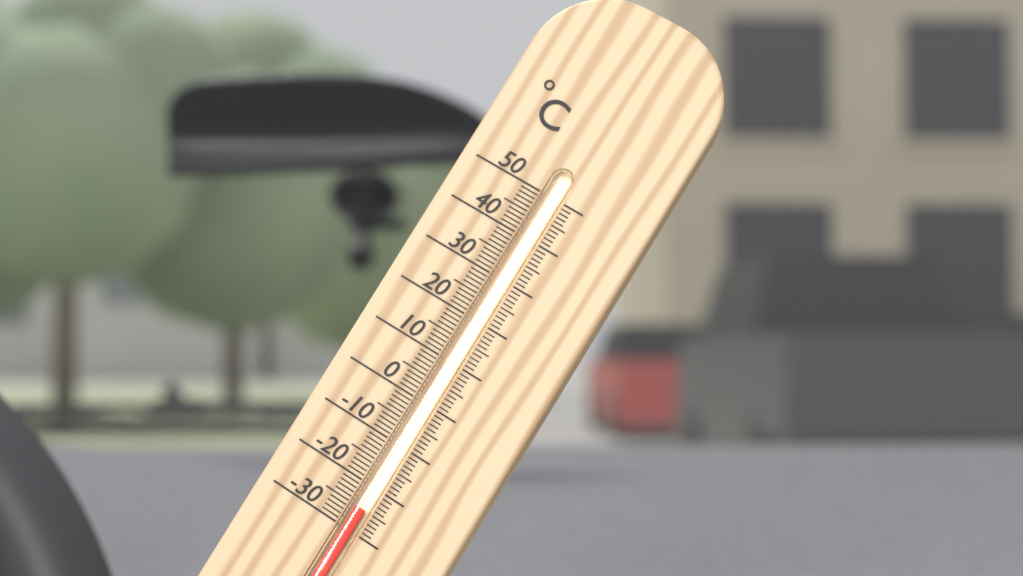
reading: -25 °C
